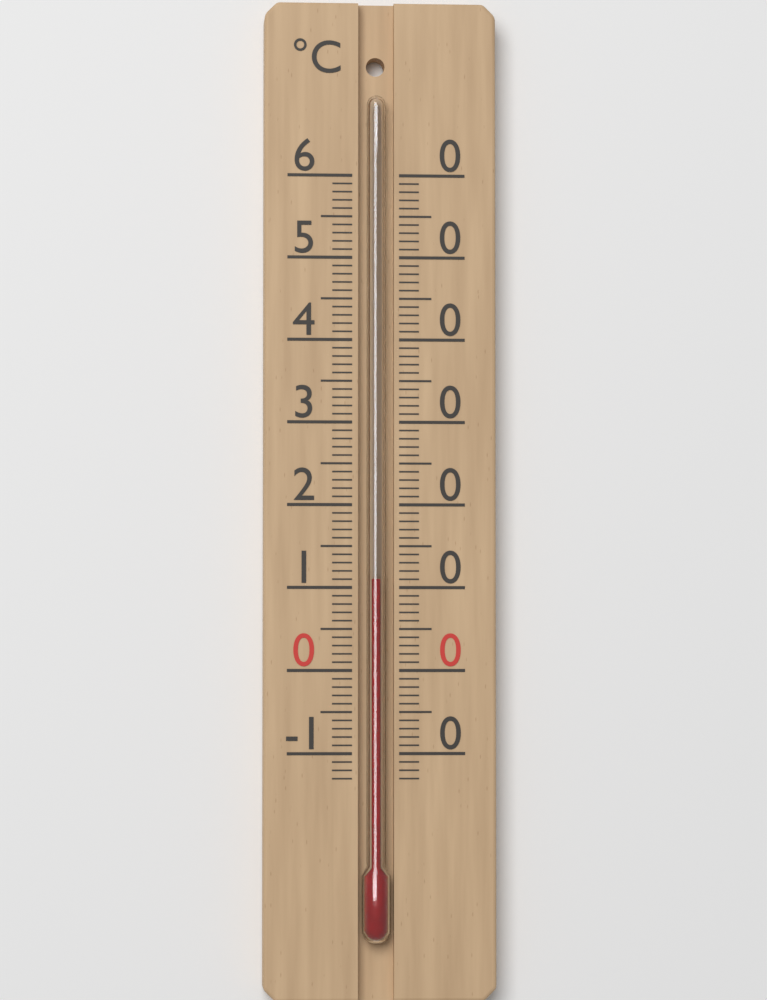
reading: 11 °C
